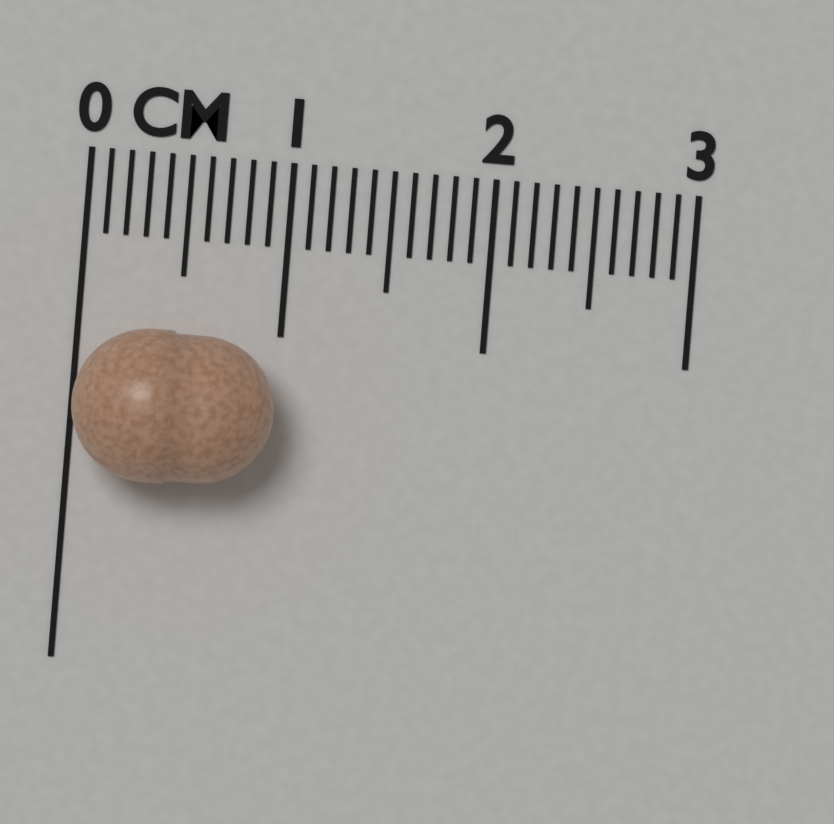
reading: 1.0 cm
